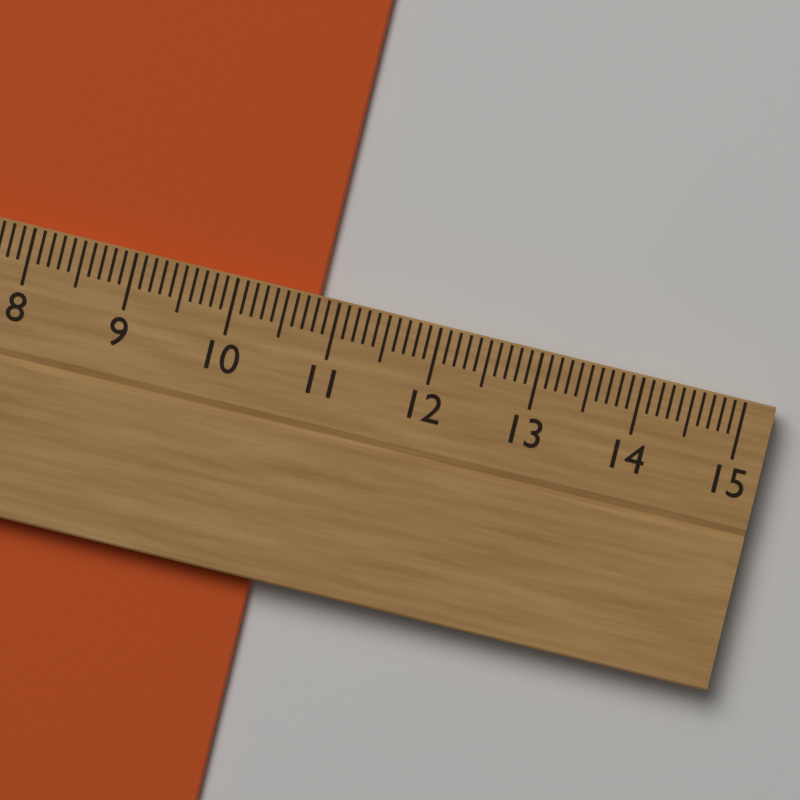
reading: 10.8 cm
